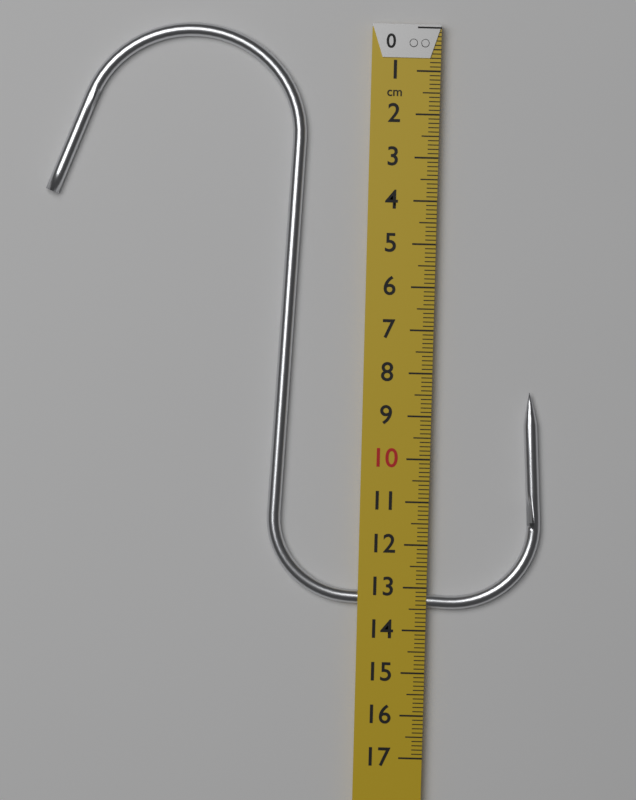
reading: 13.5 cm
